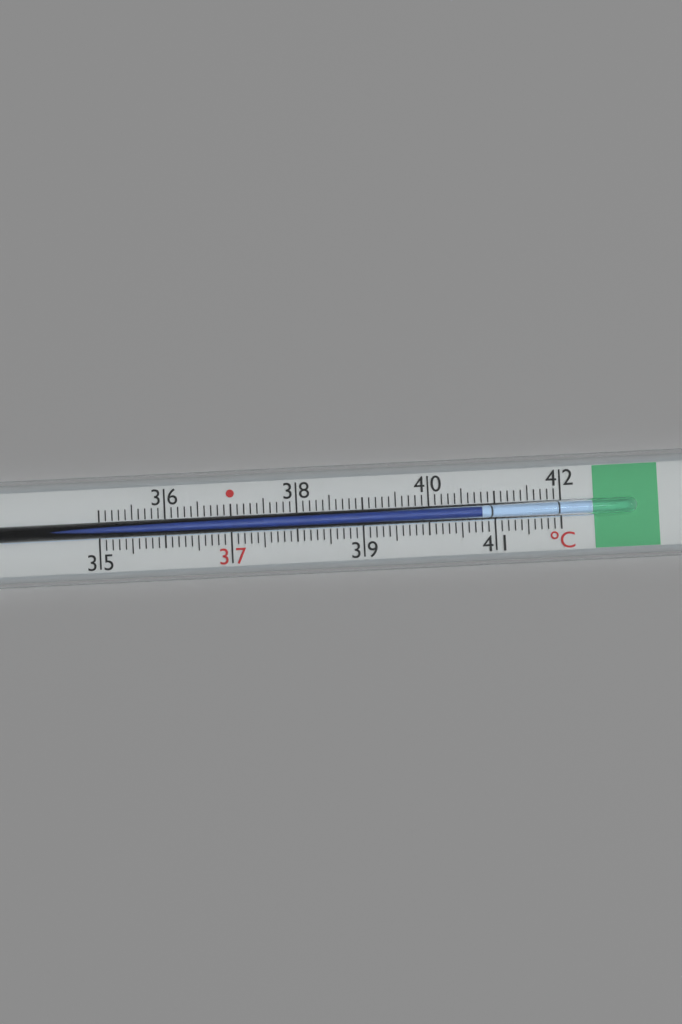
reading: 40.8 °C
